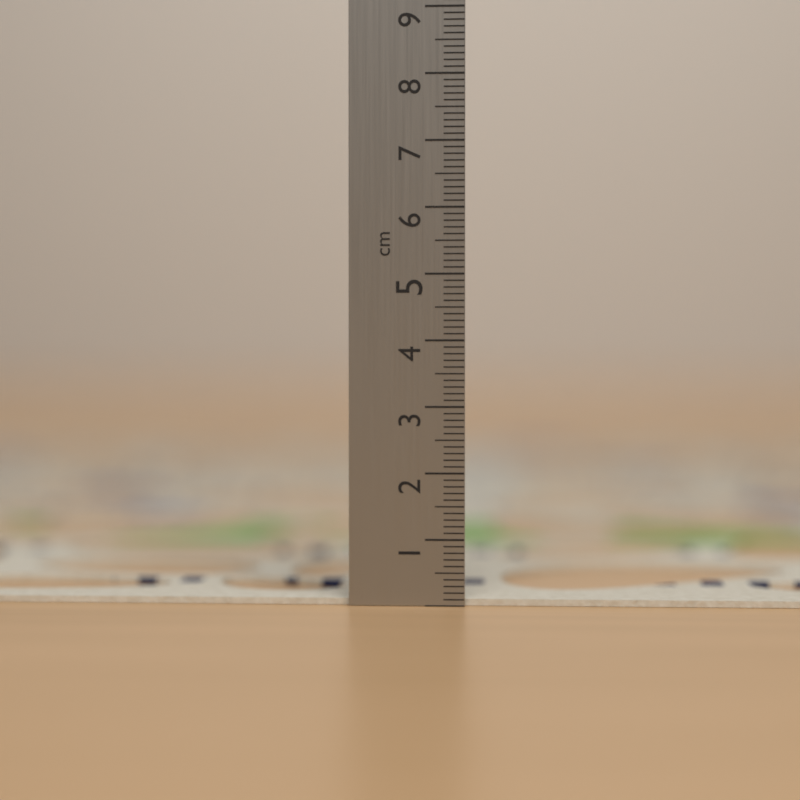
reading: 0.1 cm
